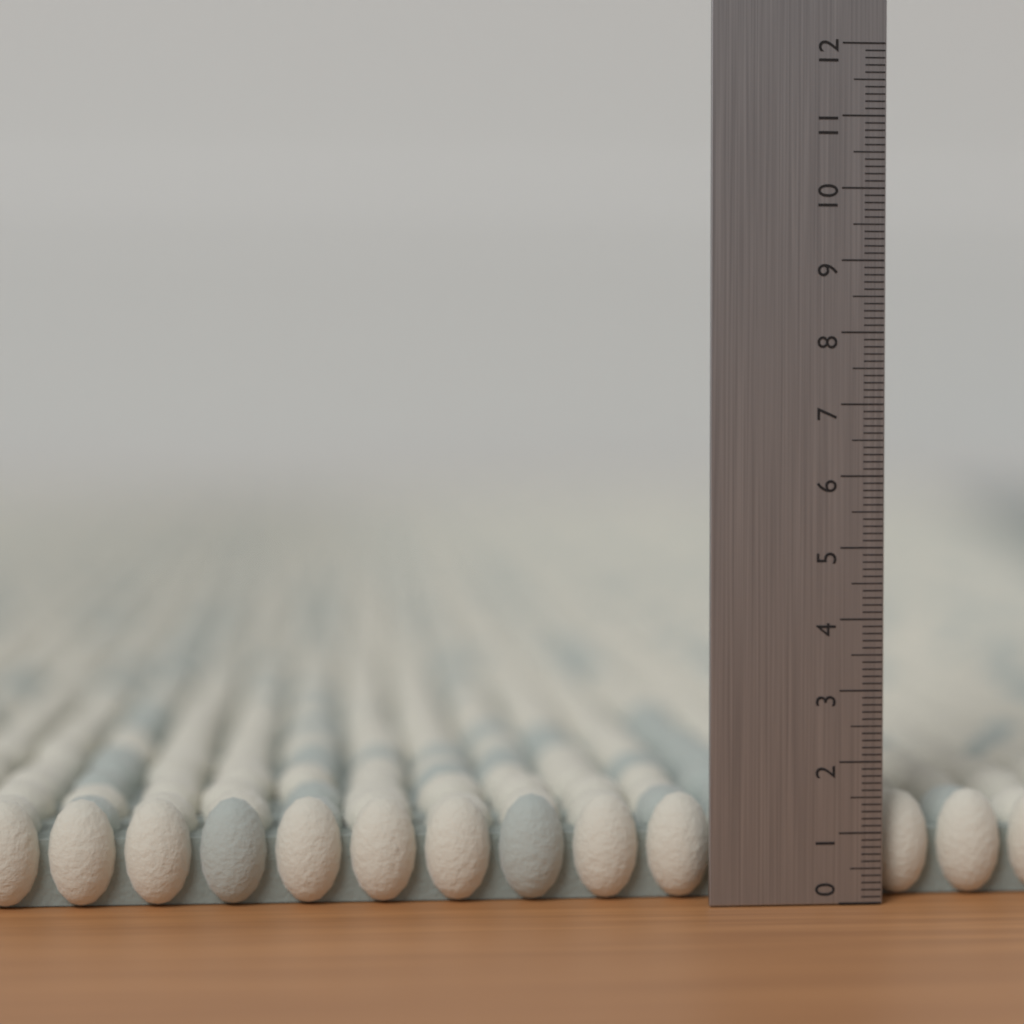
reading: 1.5 (no unit)
